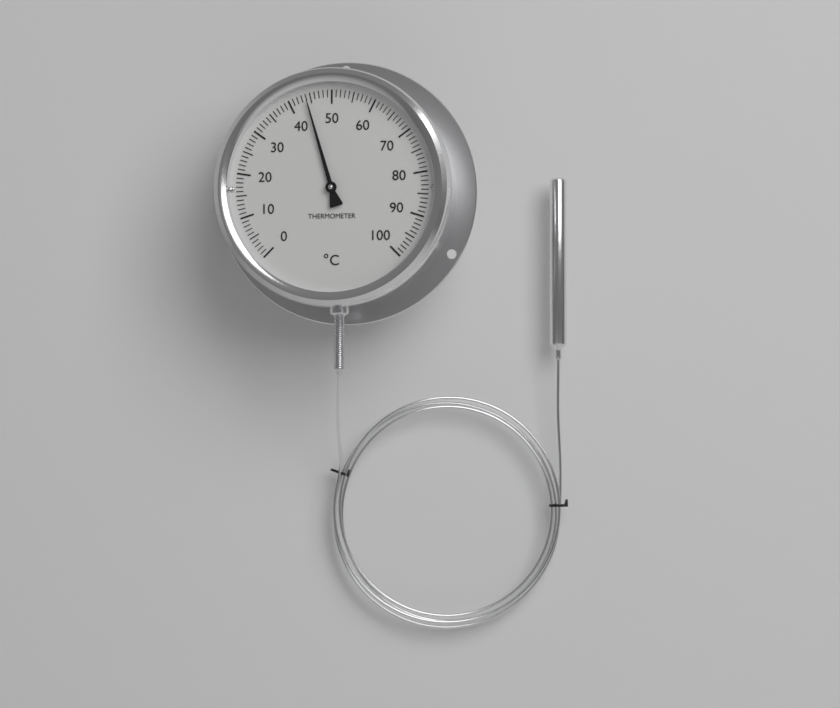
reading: 44 °C
